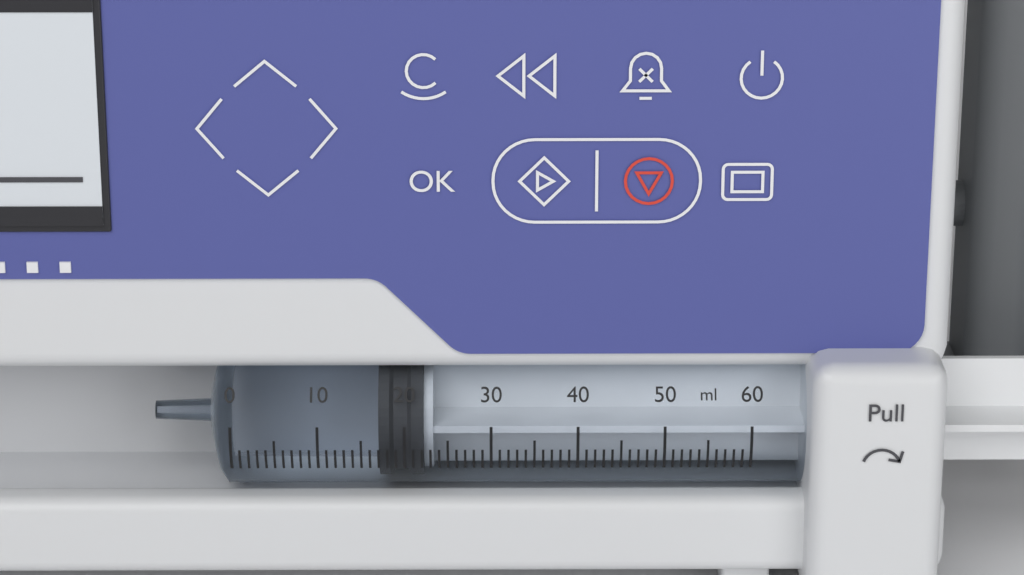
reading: 17 ml
